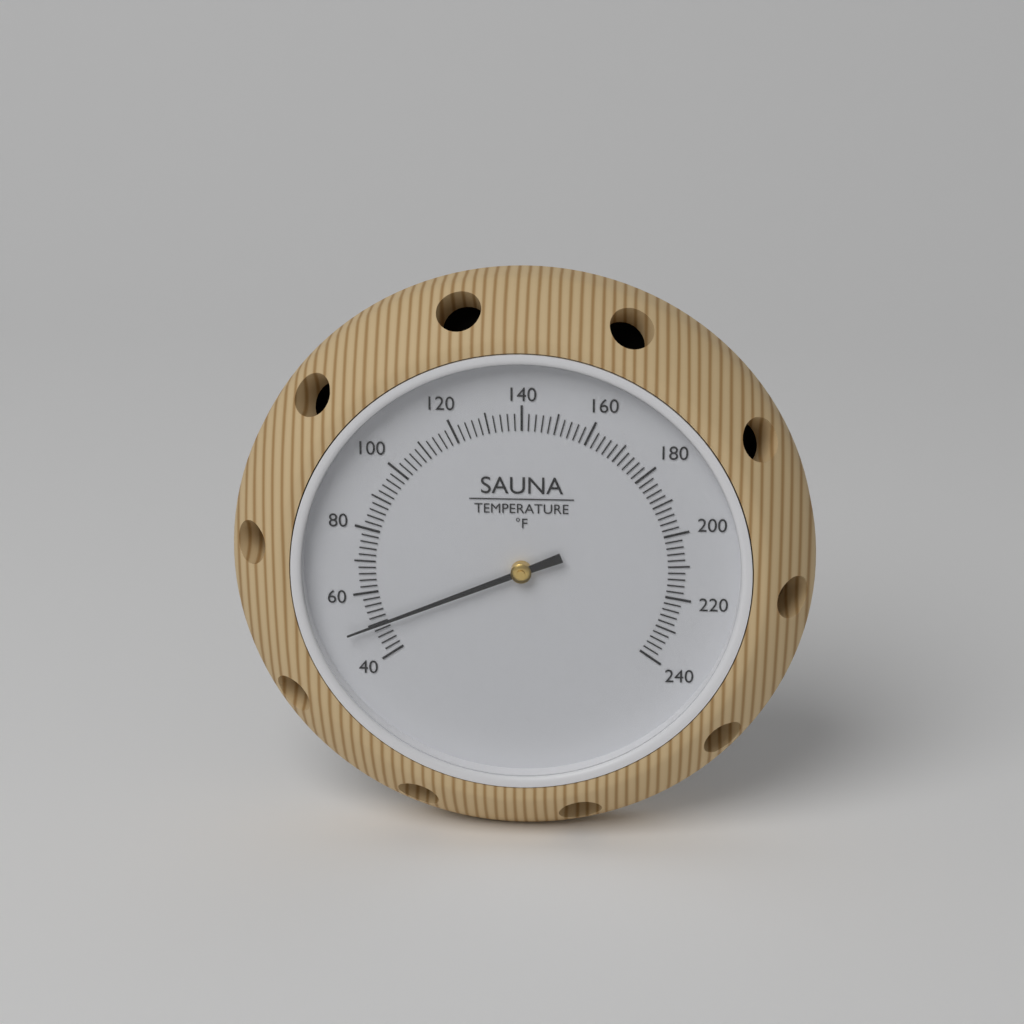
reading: 50 °F
